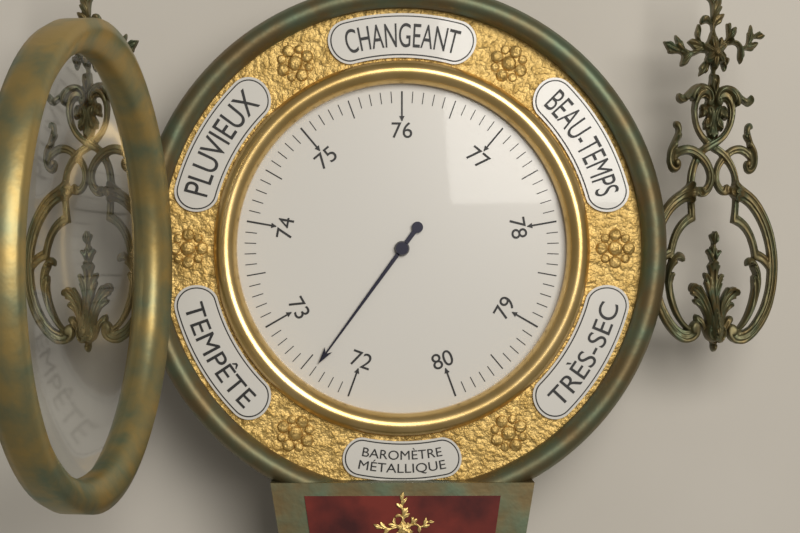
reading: 72.4 (no unit)
